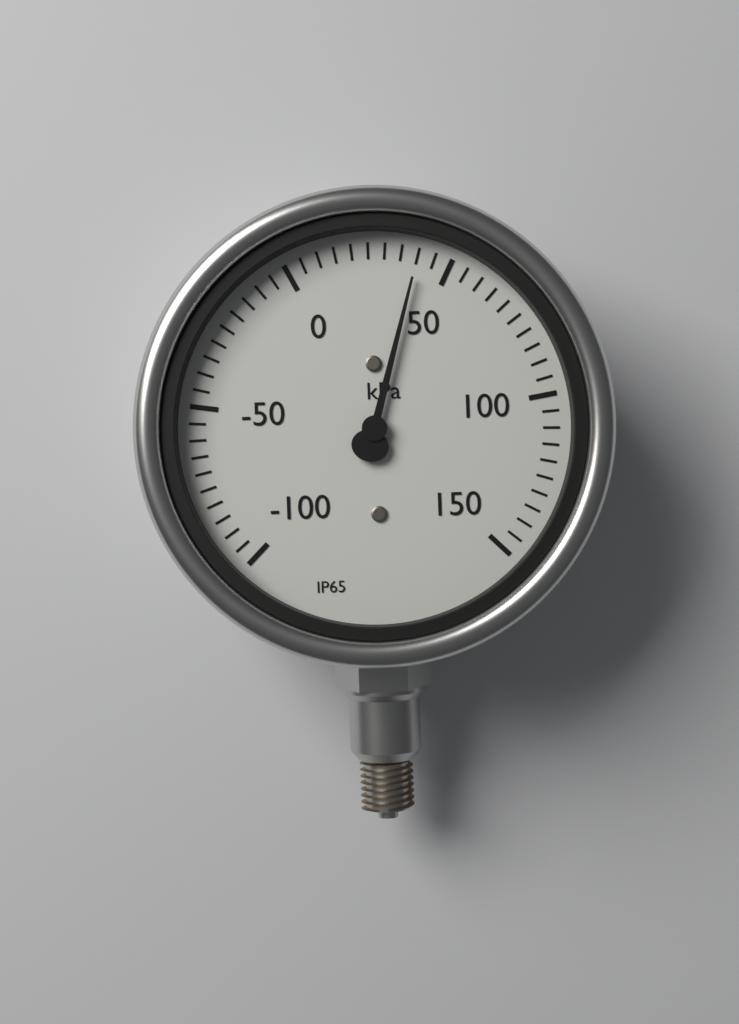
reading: 40 kPa
